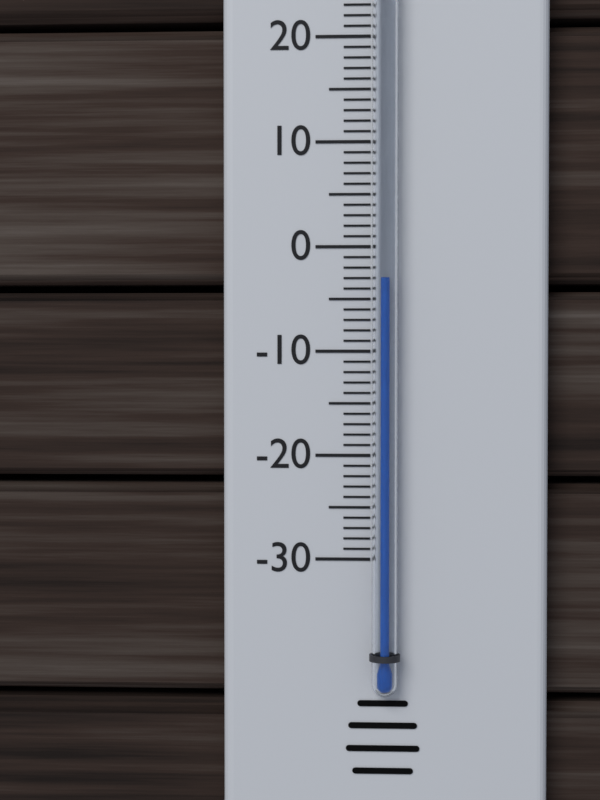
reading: -3 °C
